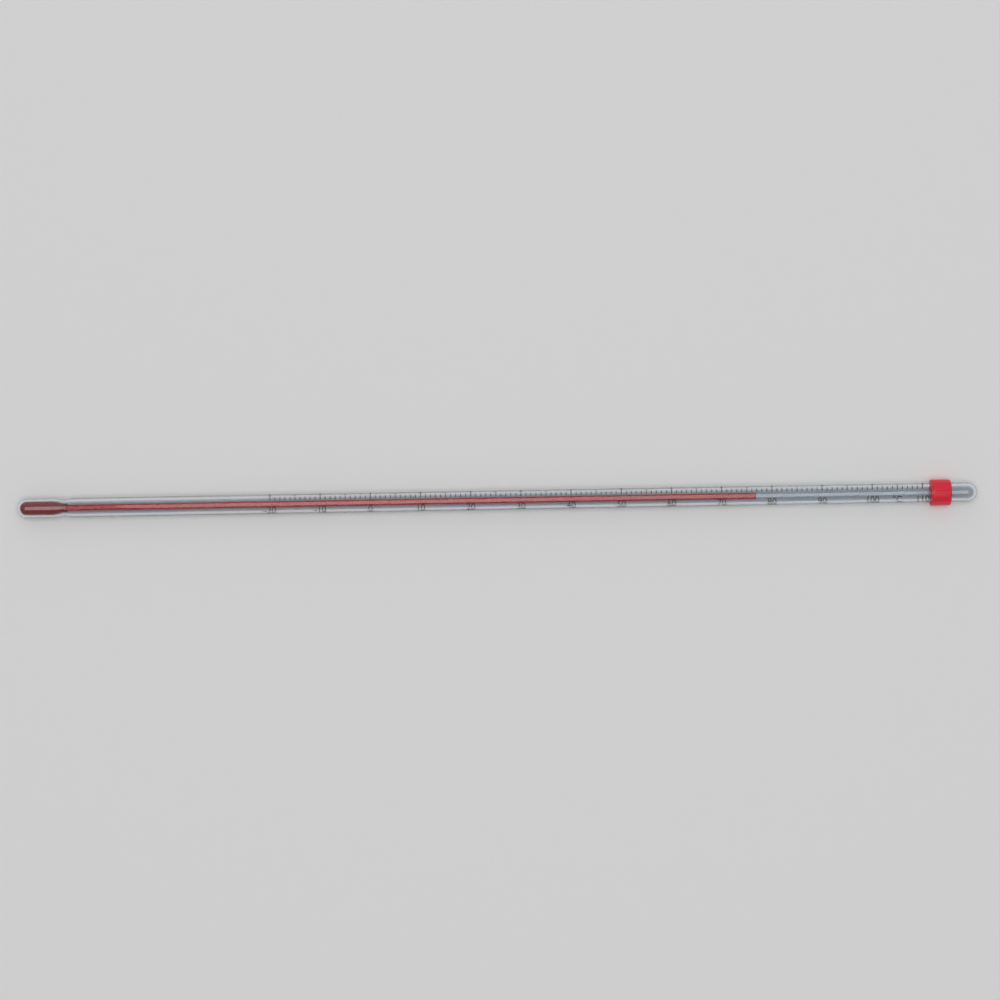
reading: 77 °C
